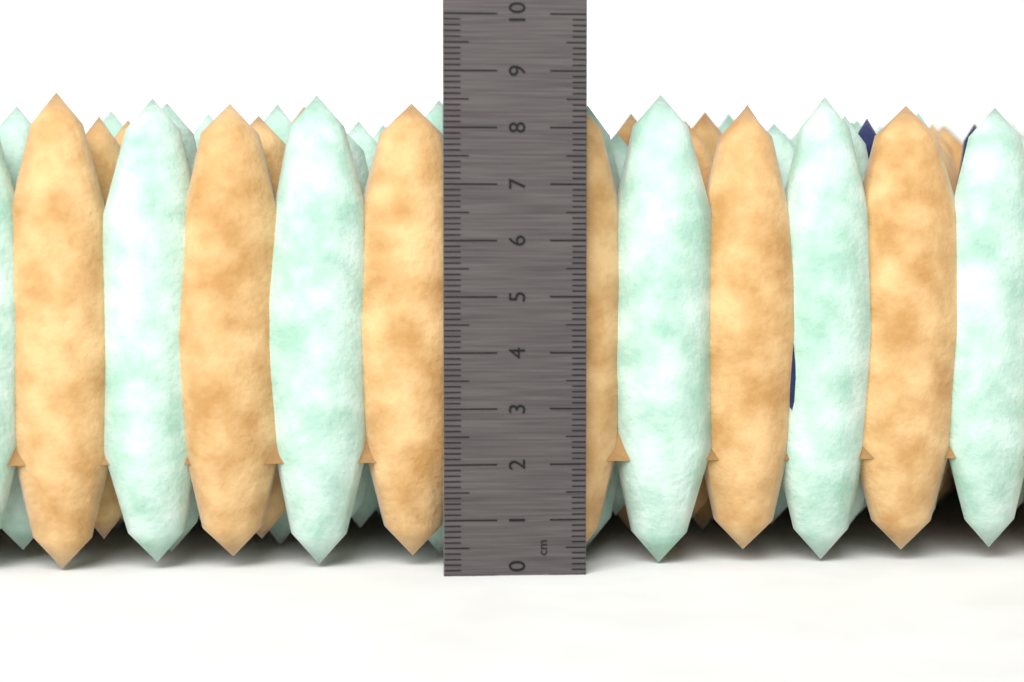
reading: 8.7 cm
